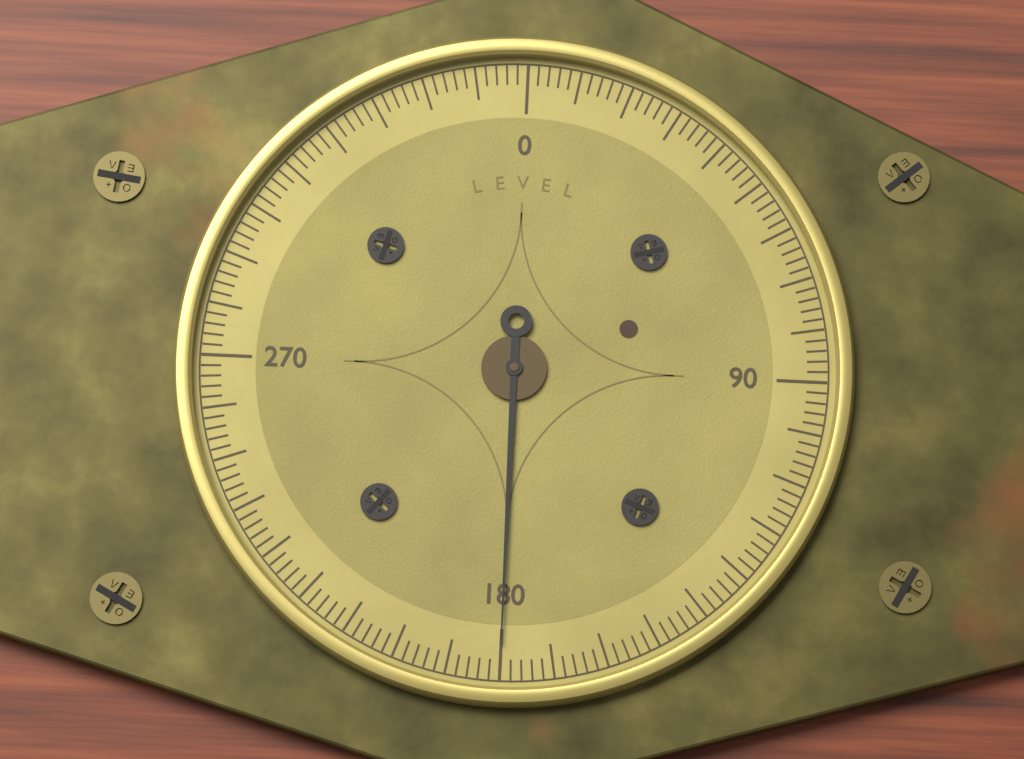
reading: 180 (no unit)
